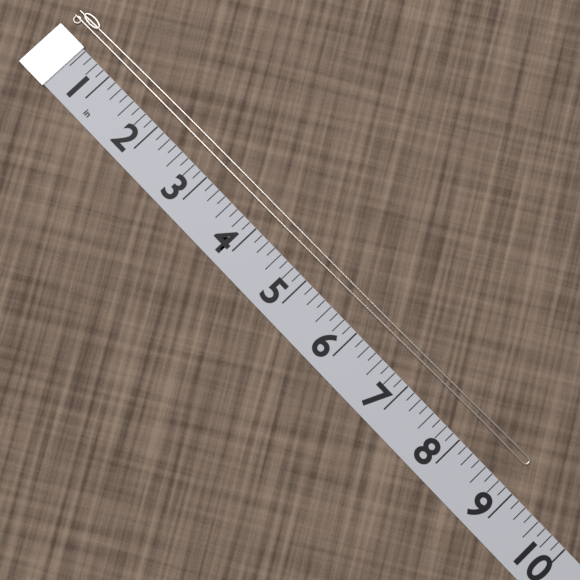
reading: 8.875 in
